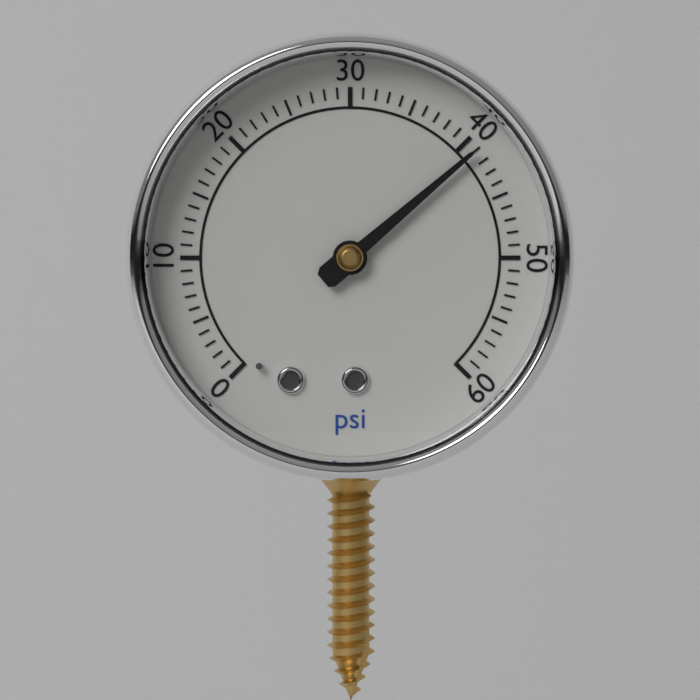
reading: 41 psi
